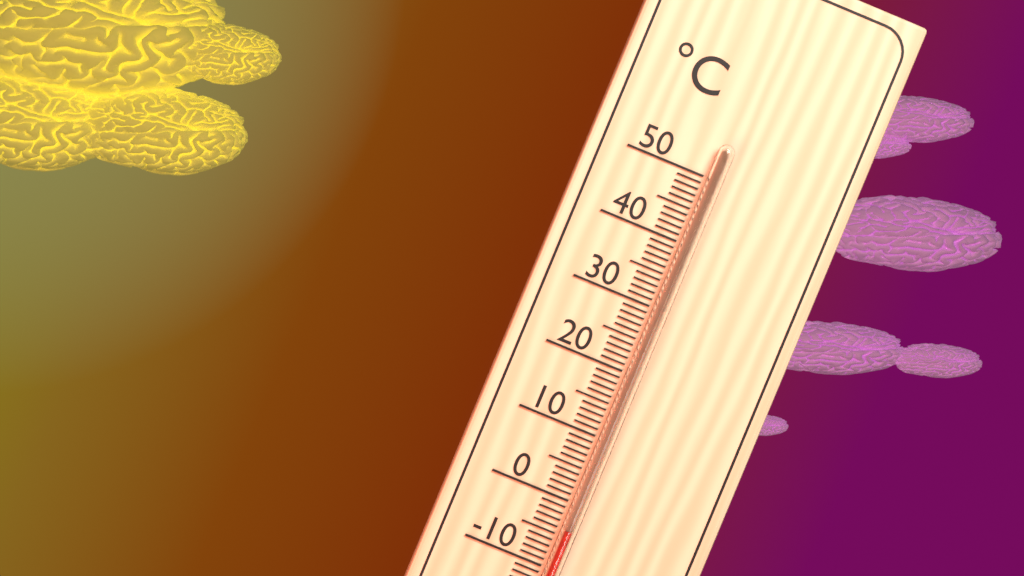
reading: -4 °C
